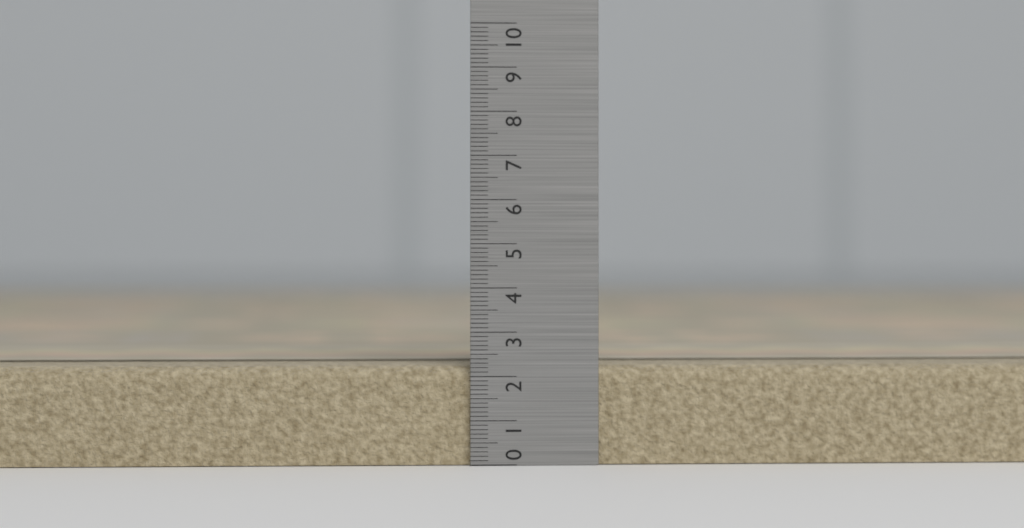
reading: 2.3 (no unit)
